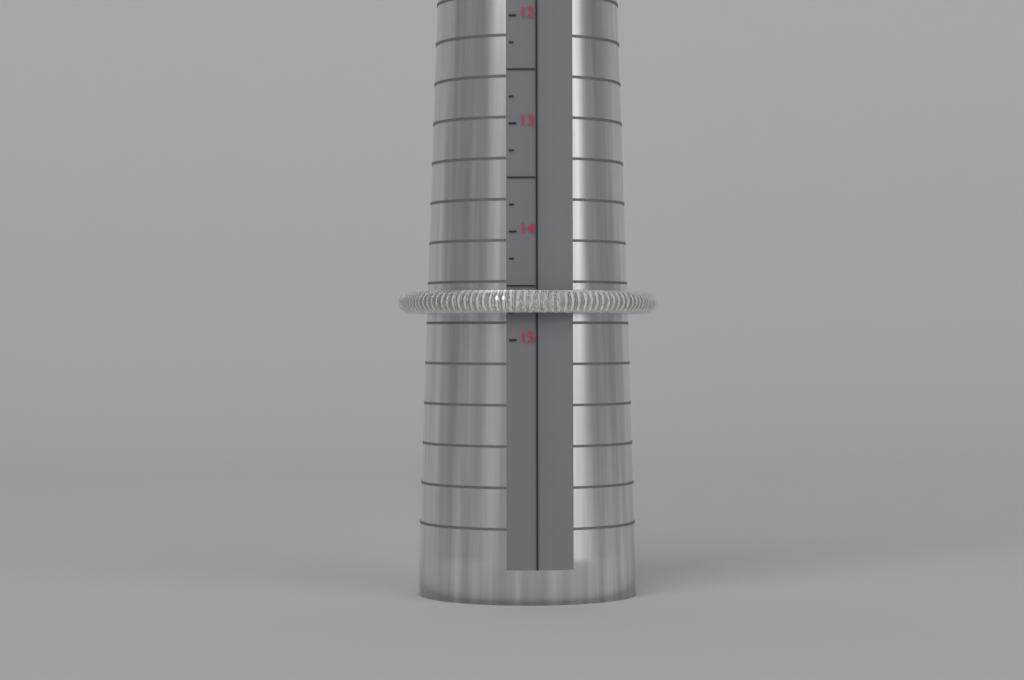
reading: 14.75 (no unit)
